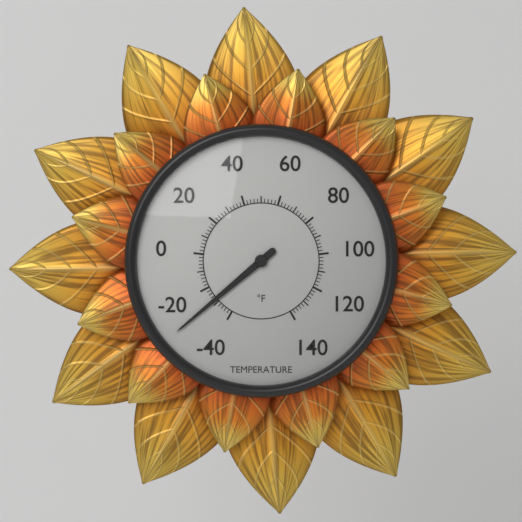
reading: -28 °F
